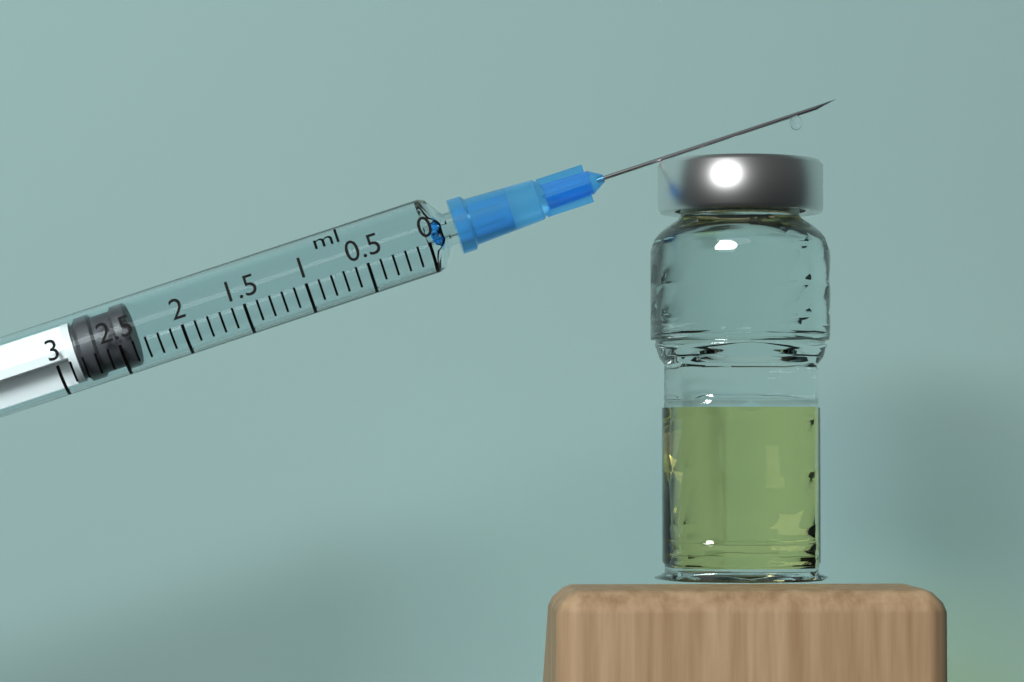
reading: 2.4 ml
